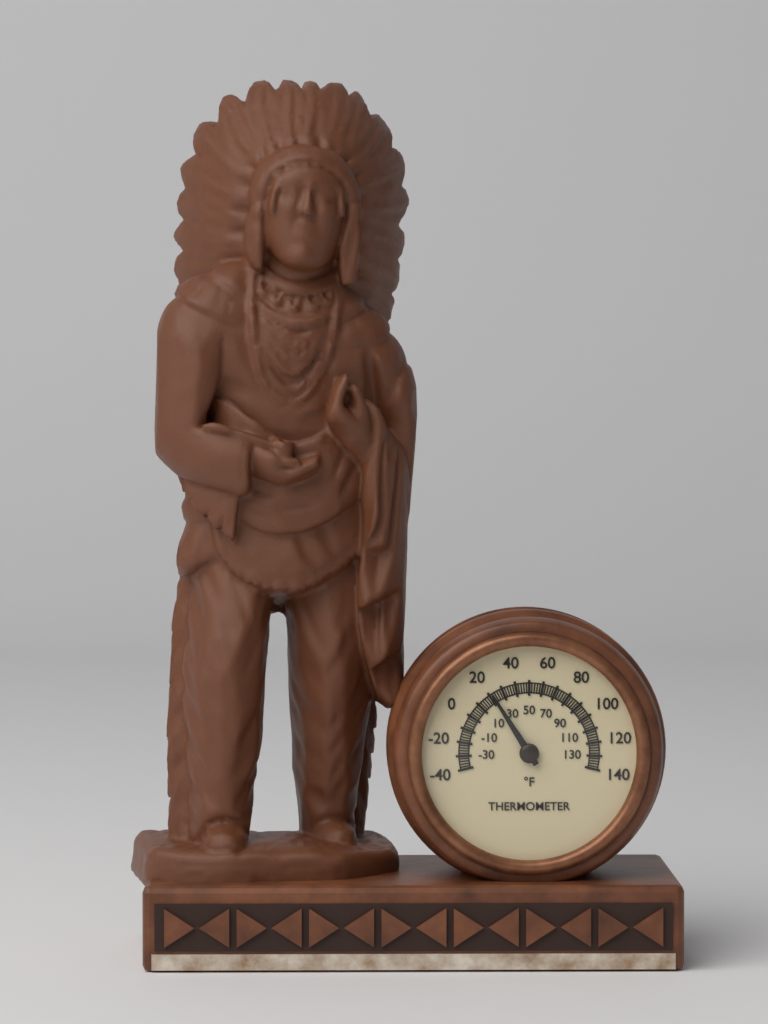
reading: 22 °F
